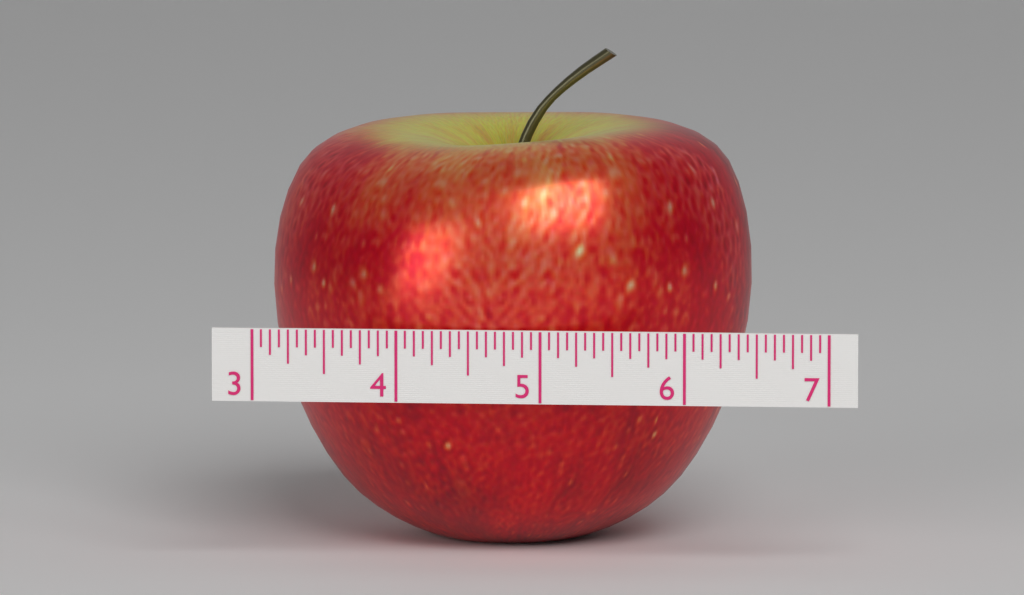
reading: 6.3750 (no unit)
